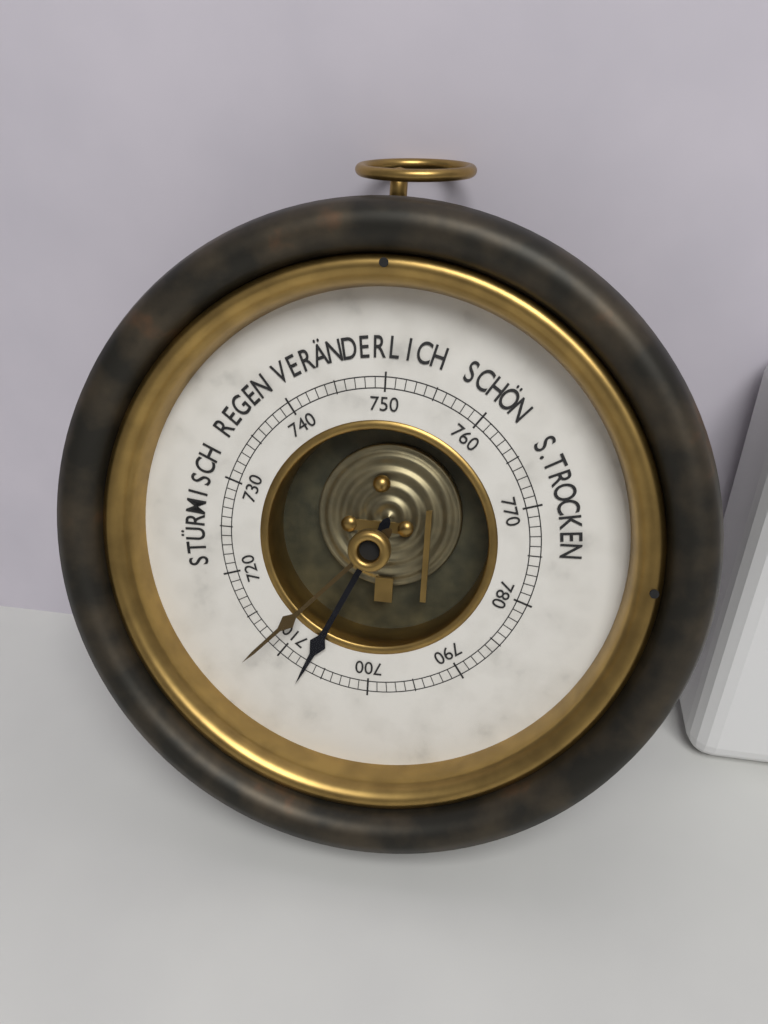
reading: 707 mmHg
